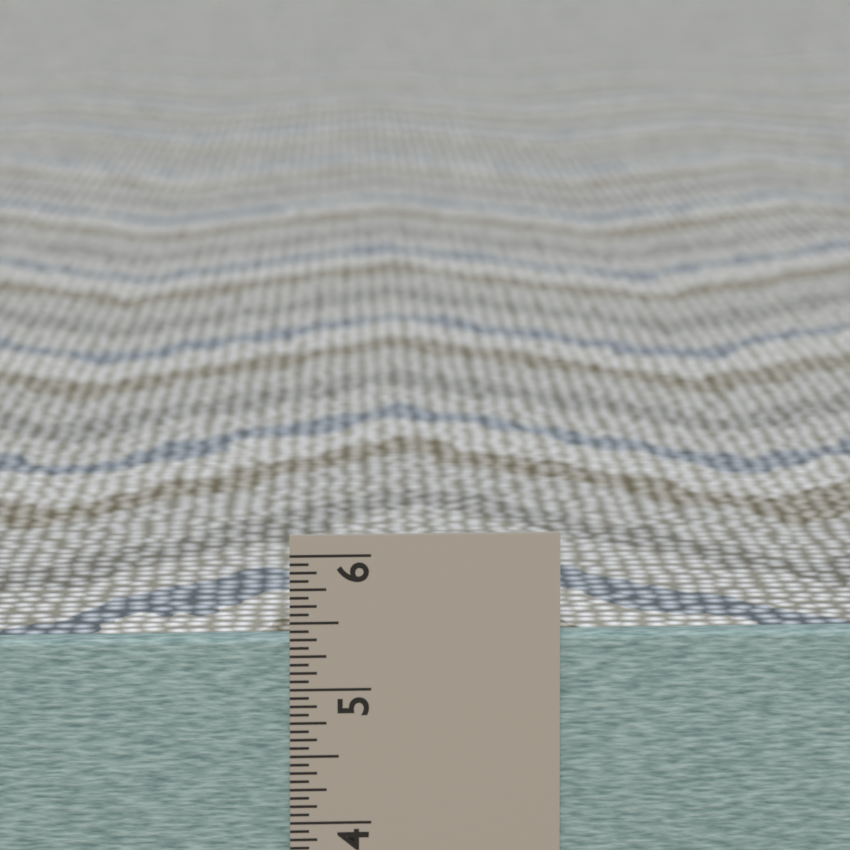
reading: 5.3750 in
